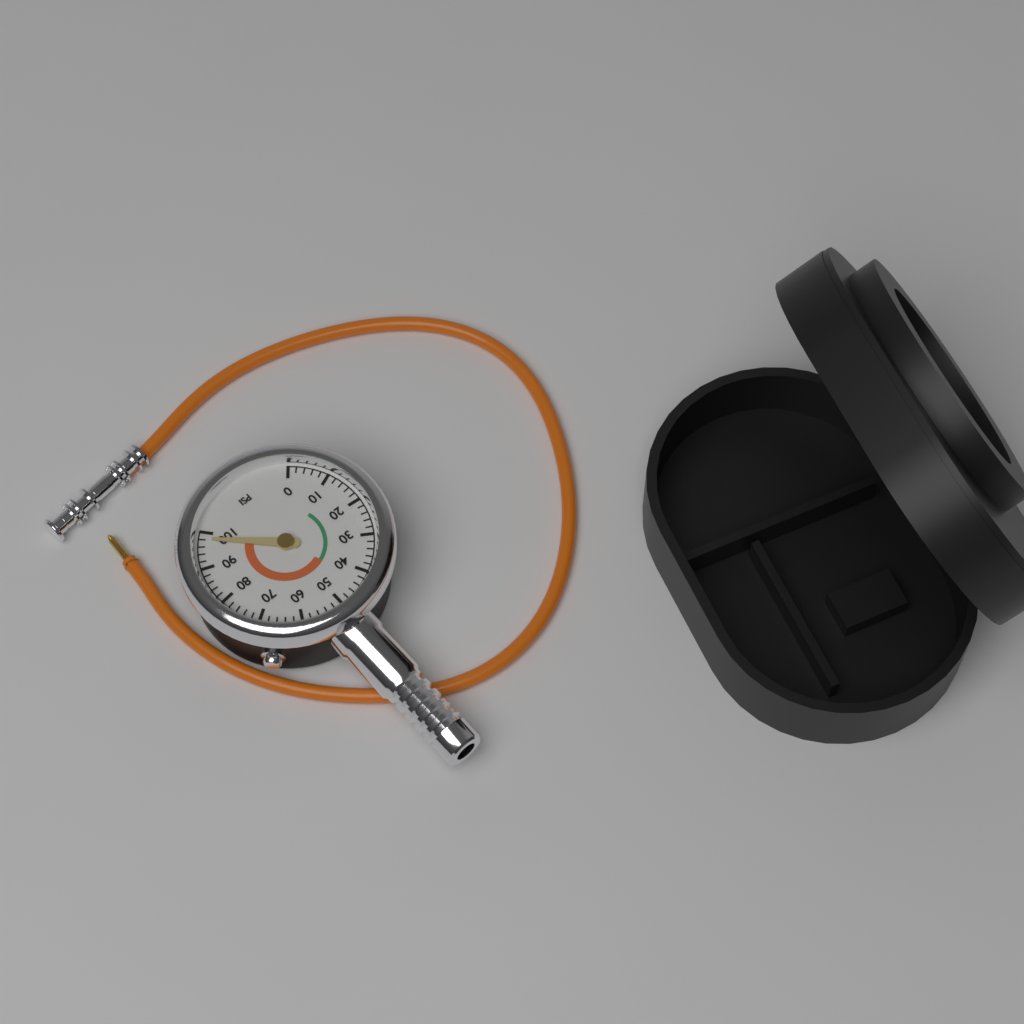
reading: 98 psi
